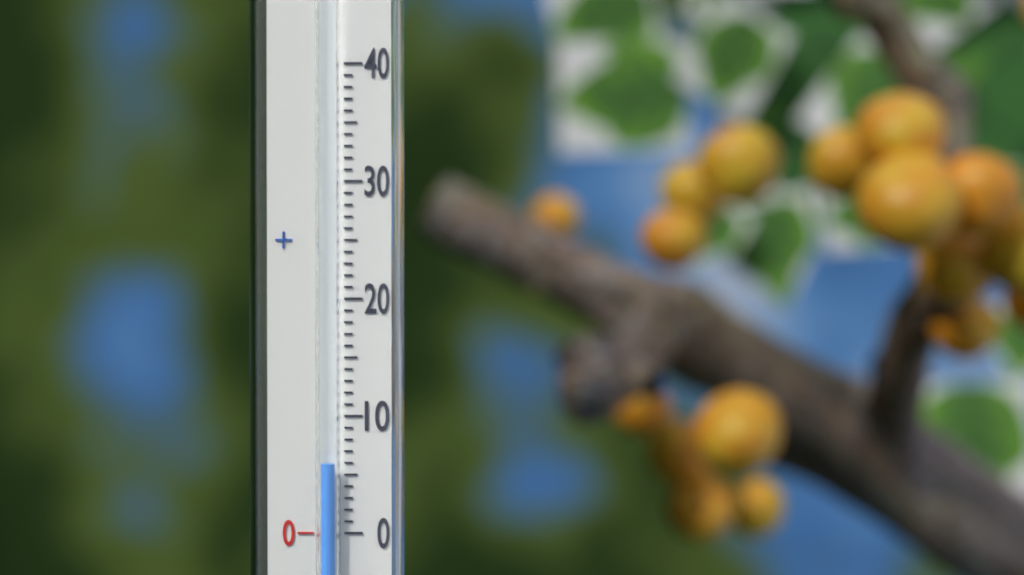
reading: 6 (no unit)
